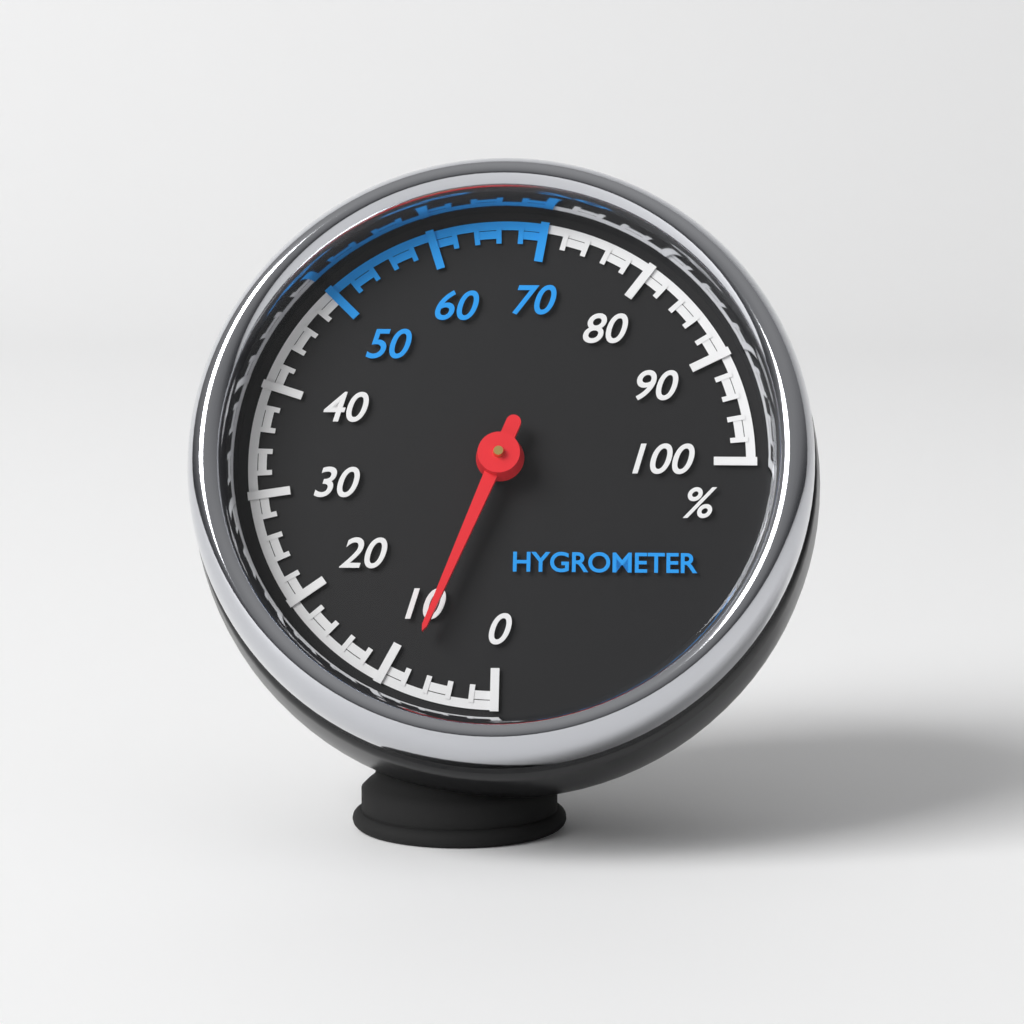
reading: 8 %
